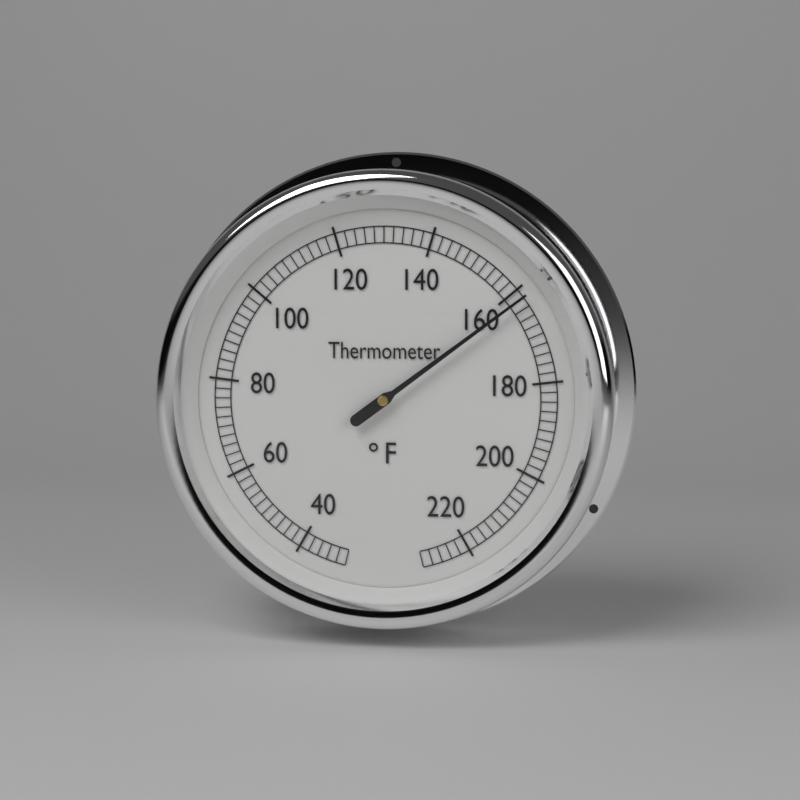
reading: 162 °F
